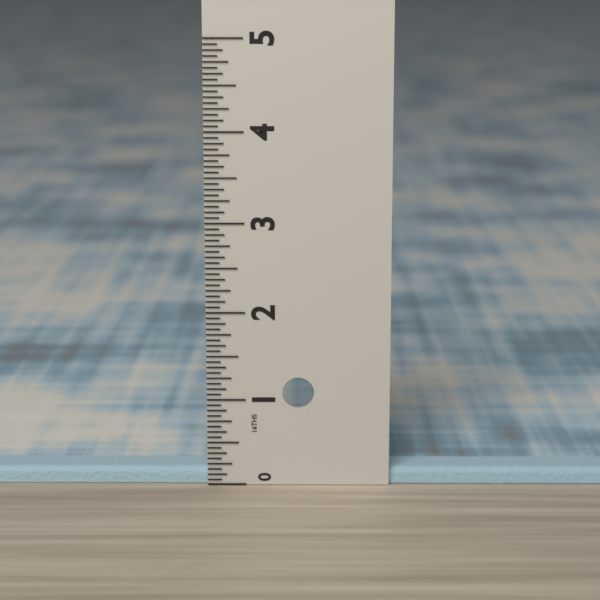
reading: 0.1875 in
